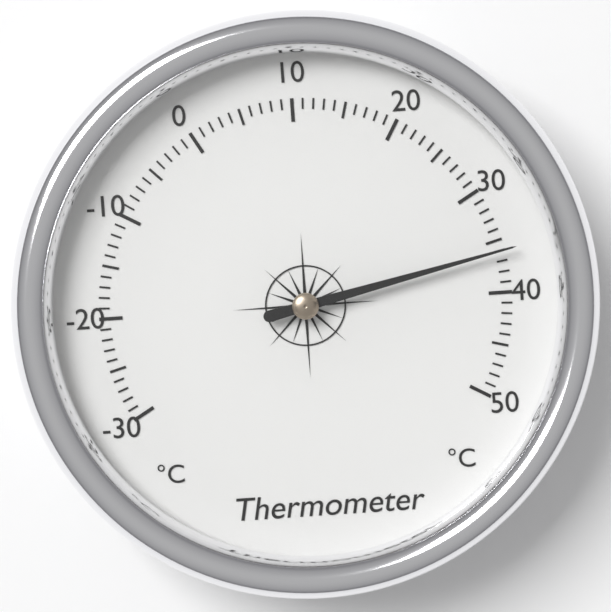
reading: 36 °C
